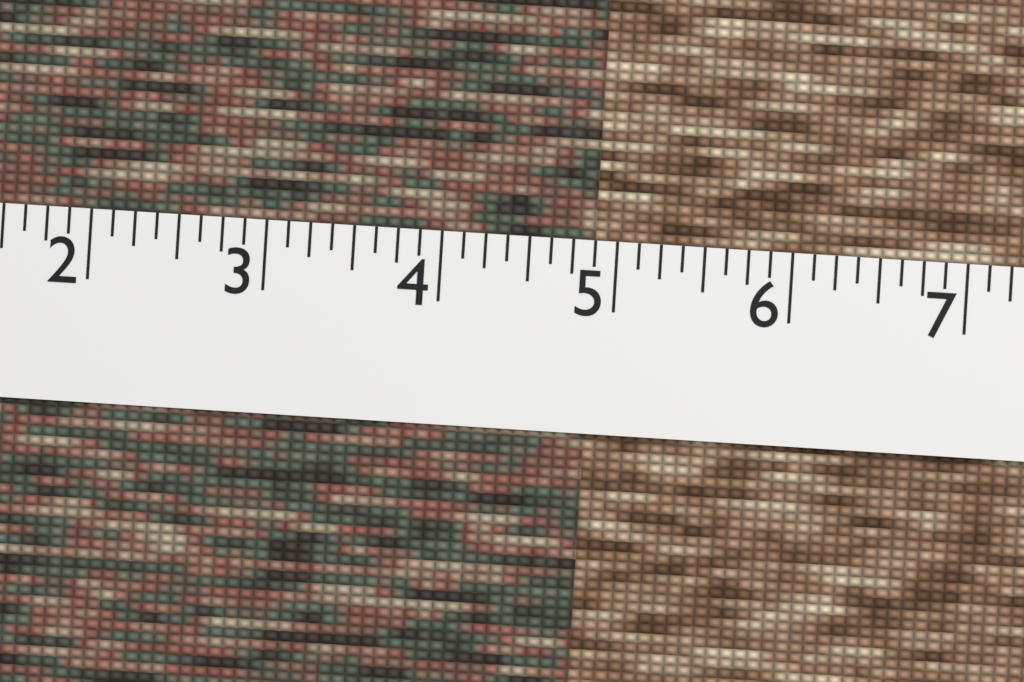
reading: 4.875 (no unit)
